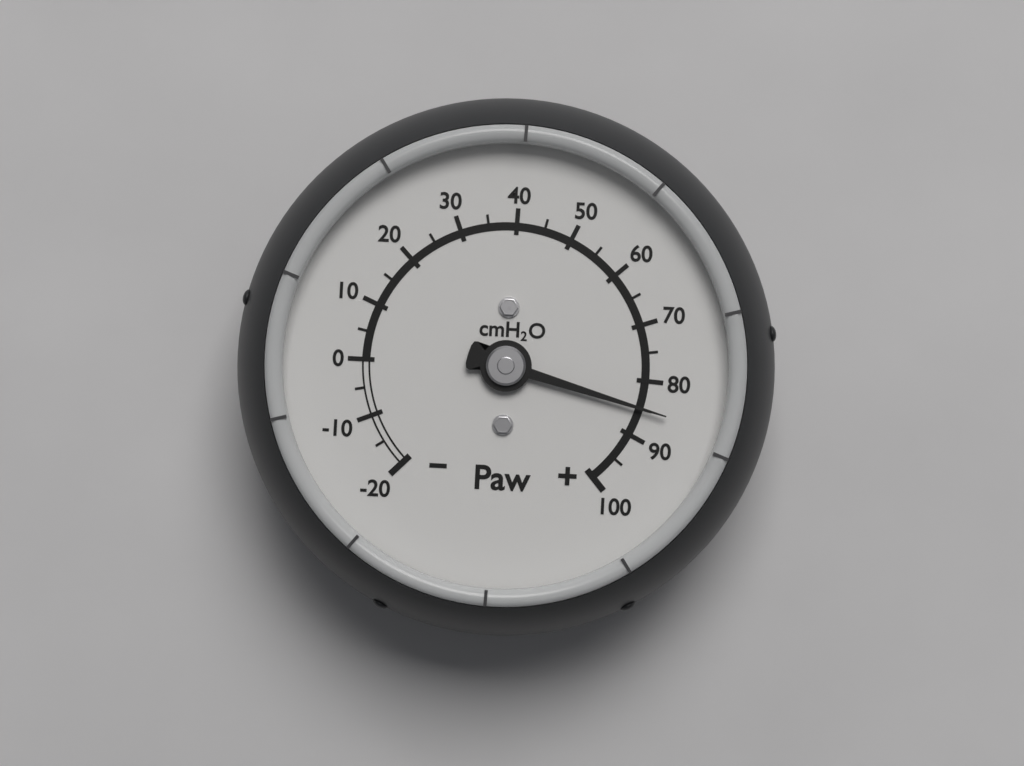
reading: 85 cmH2O
